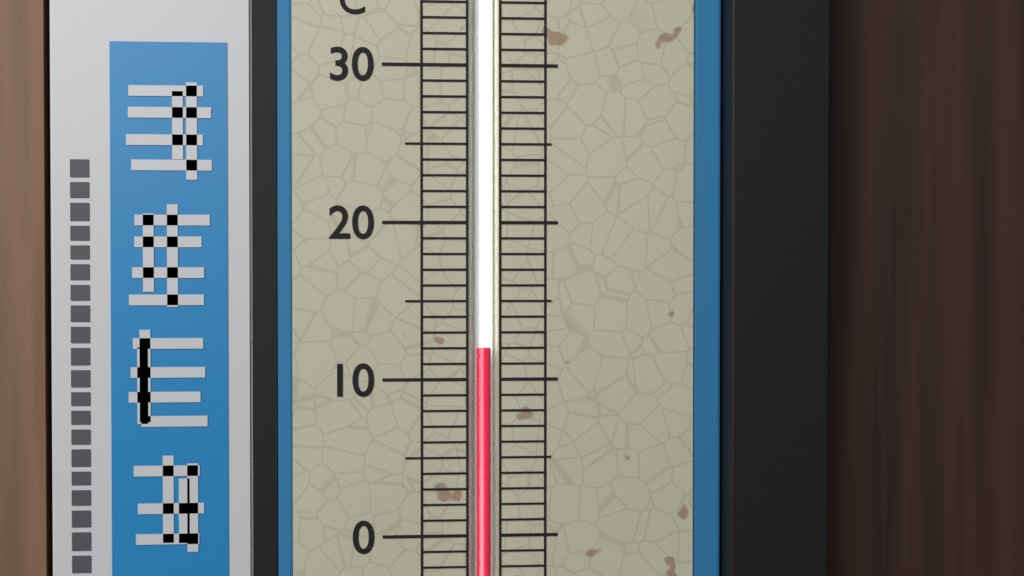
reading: 12 °C
